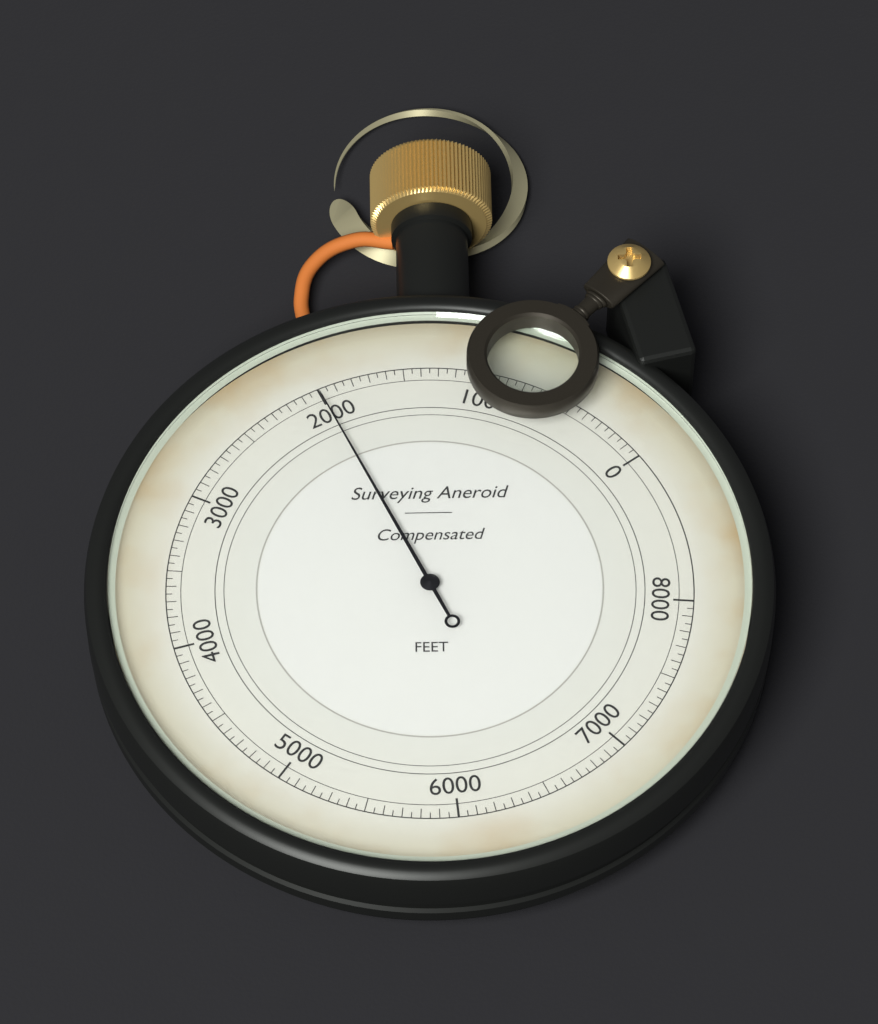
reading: 2000 ft
